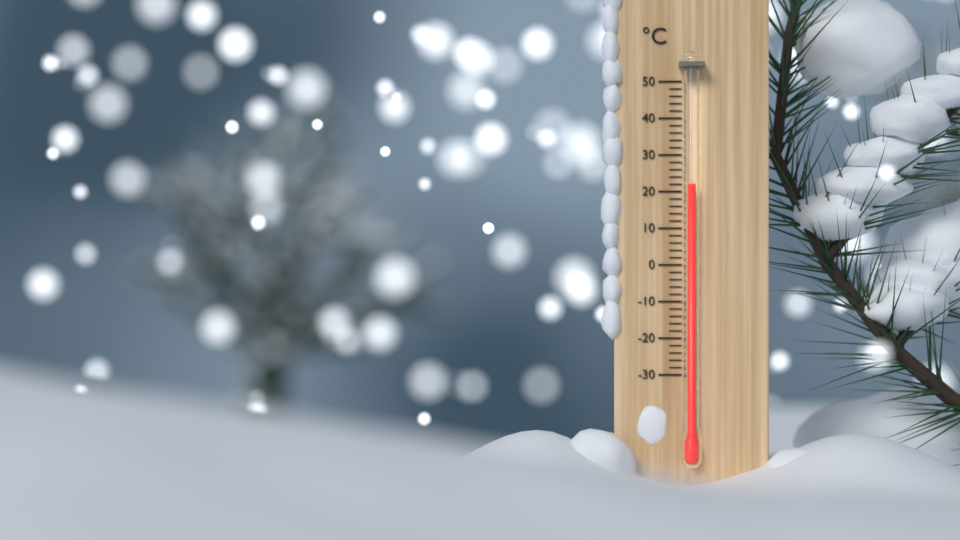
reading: 22 °C
